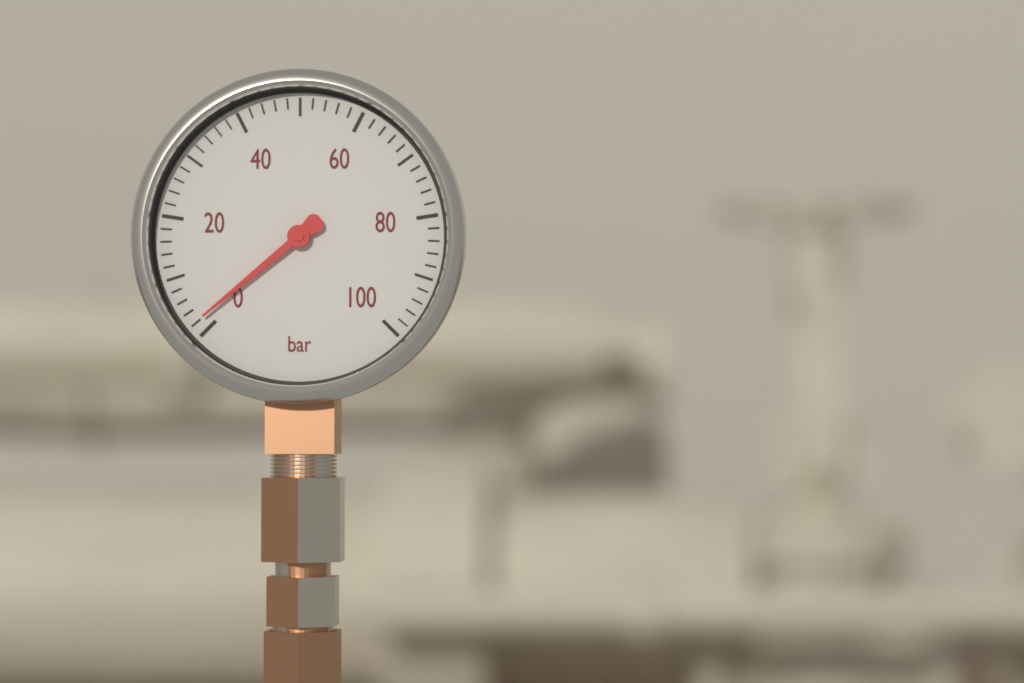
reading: 2 bar
